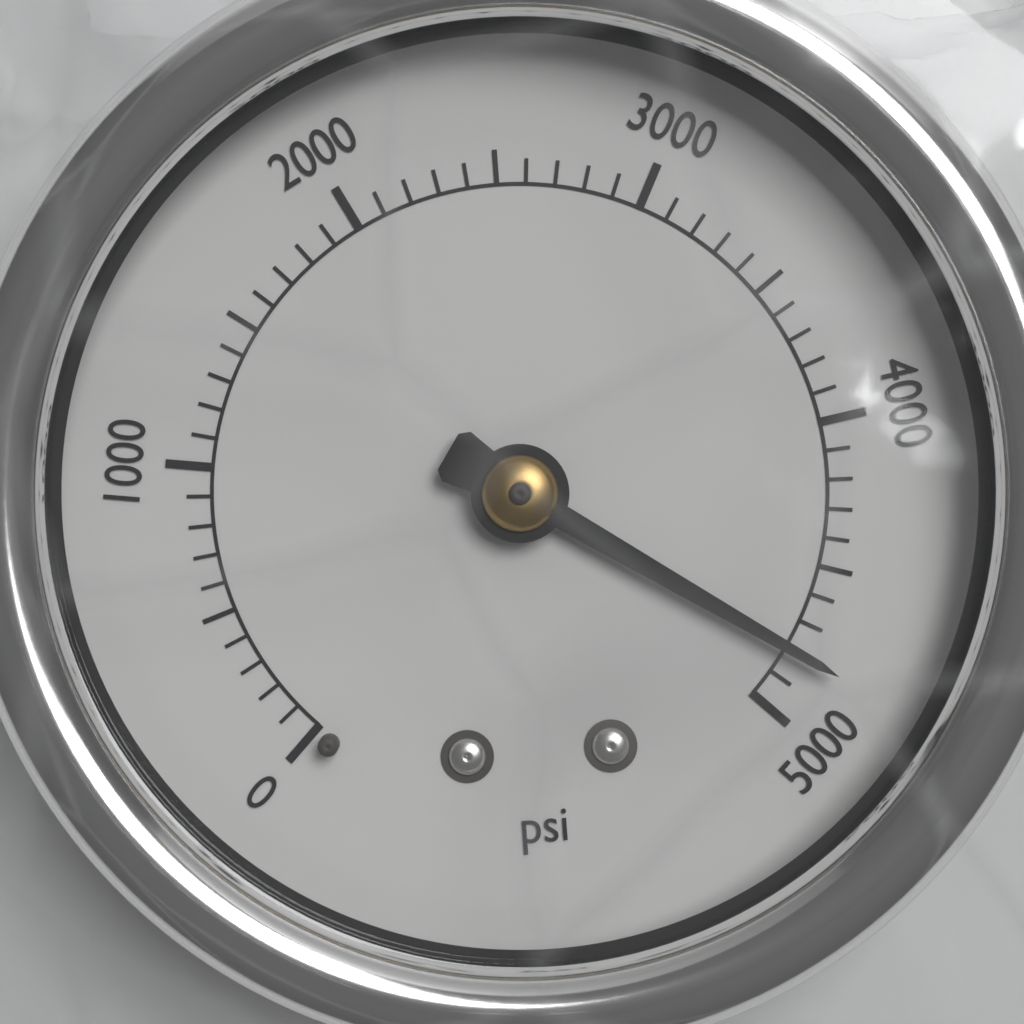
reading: 4800 psi
